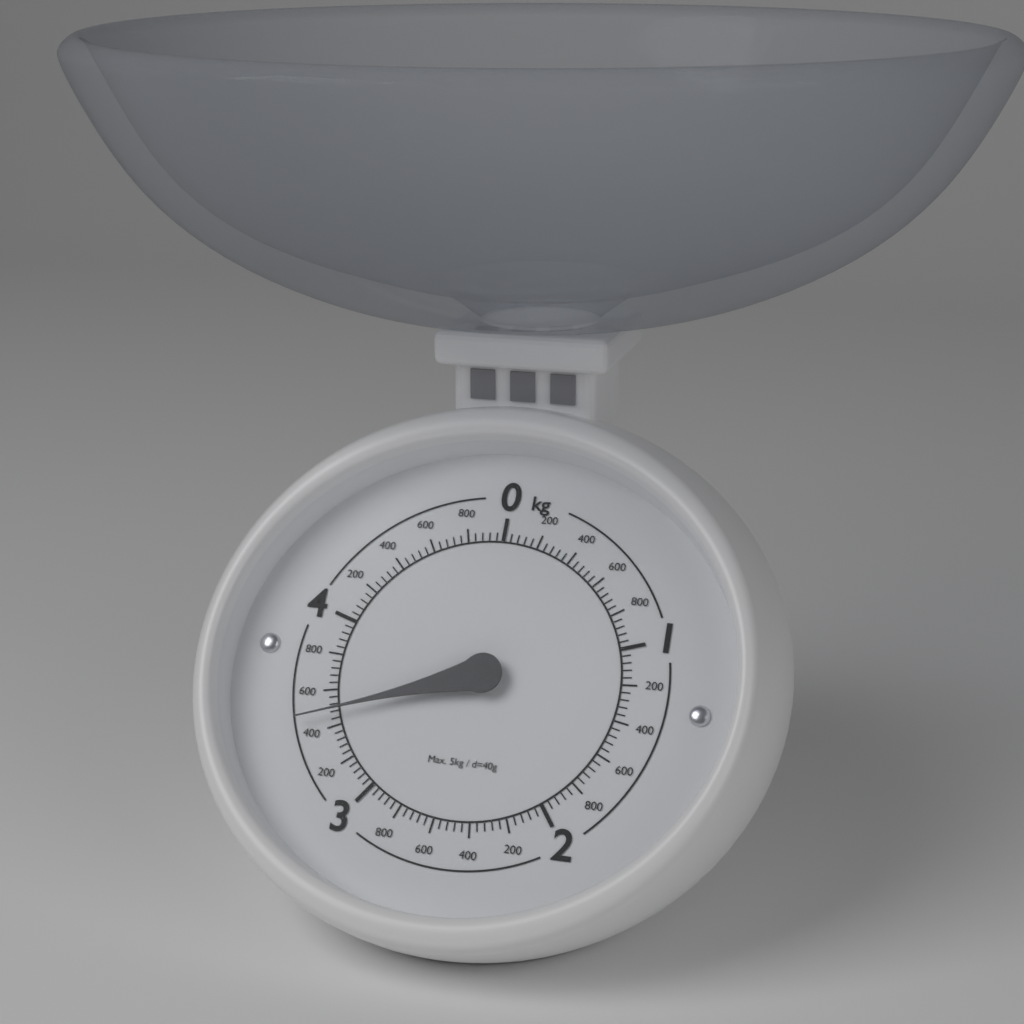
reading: 3.48 kg
